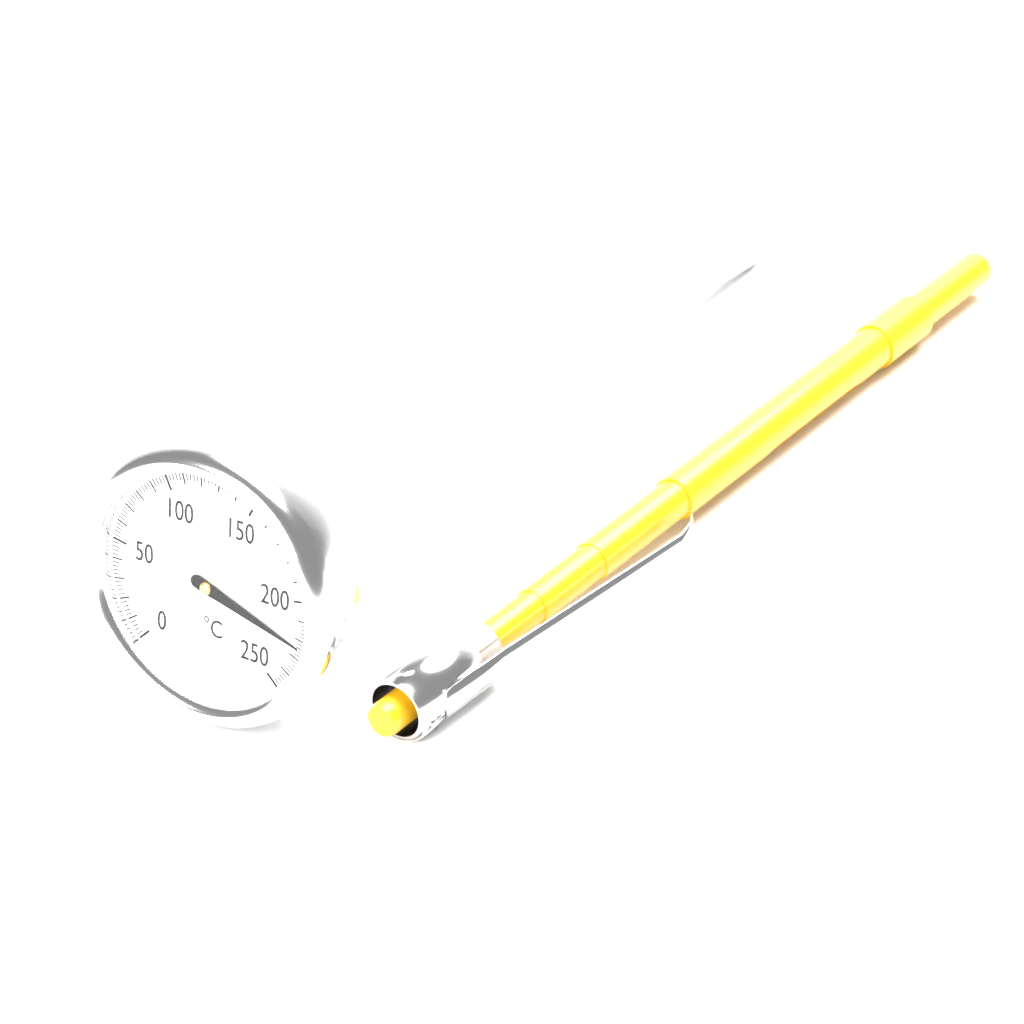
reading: 224 °C
